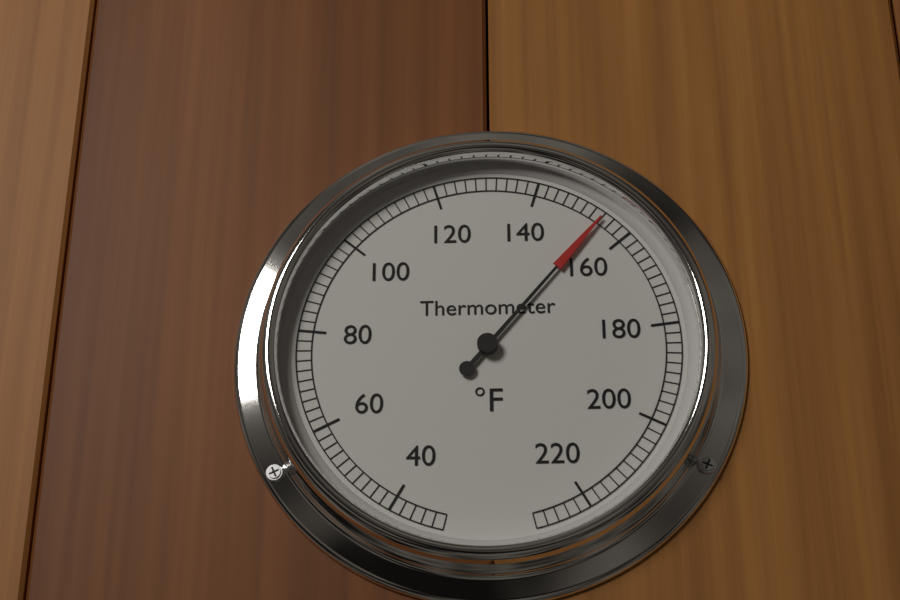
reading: 154 °F
